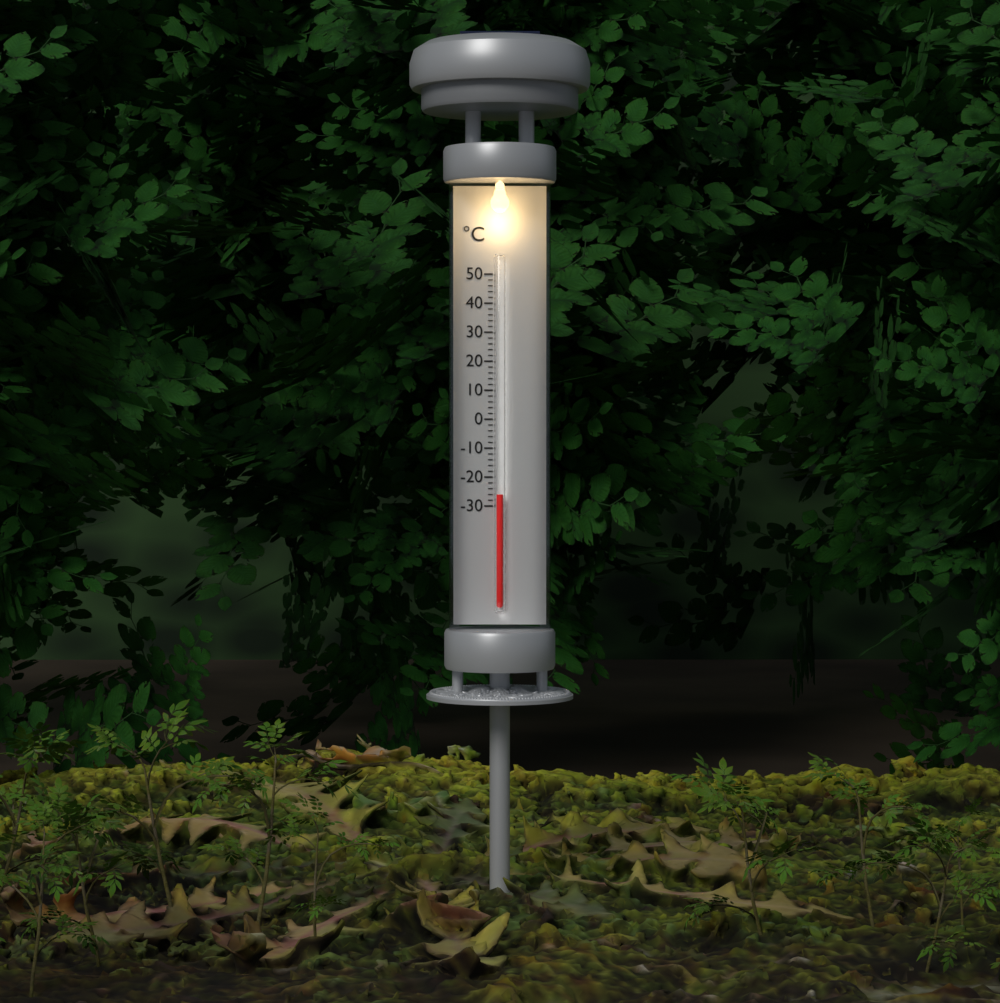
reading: -26 °C
